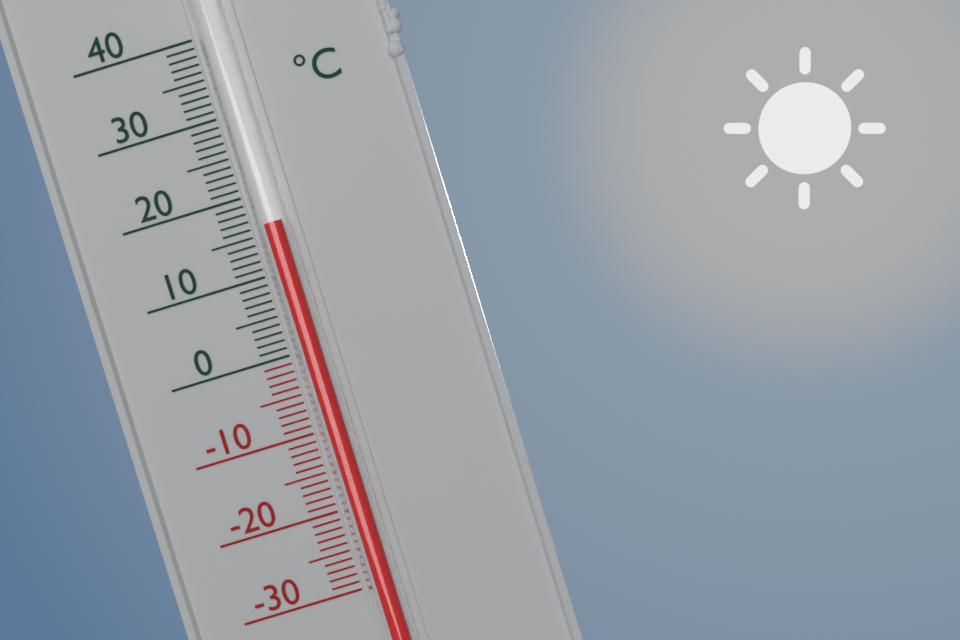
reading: 16 °C
